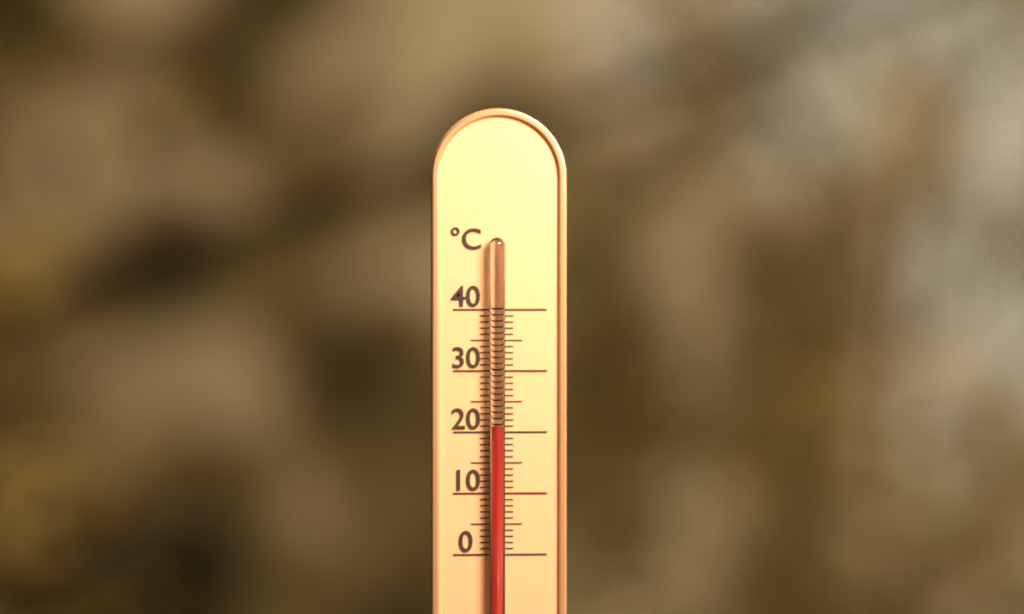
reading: 21 °C
